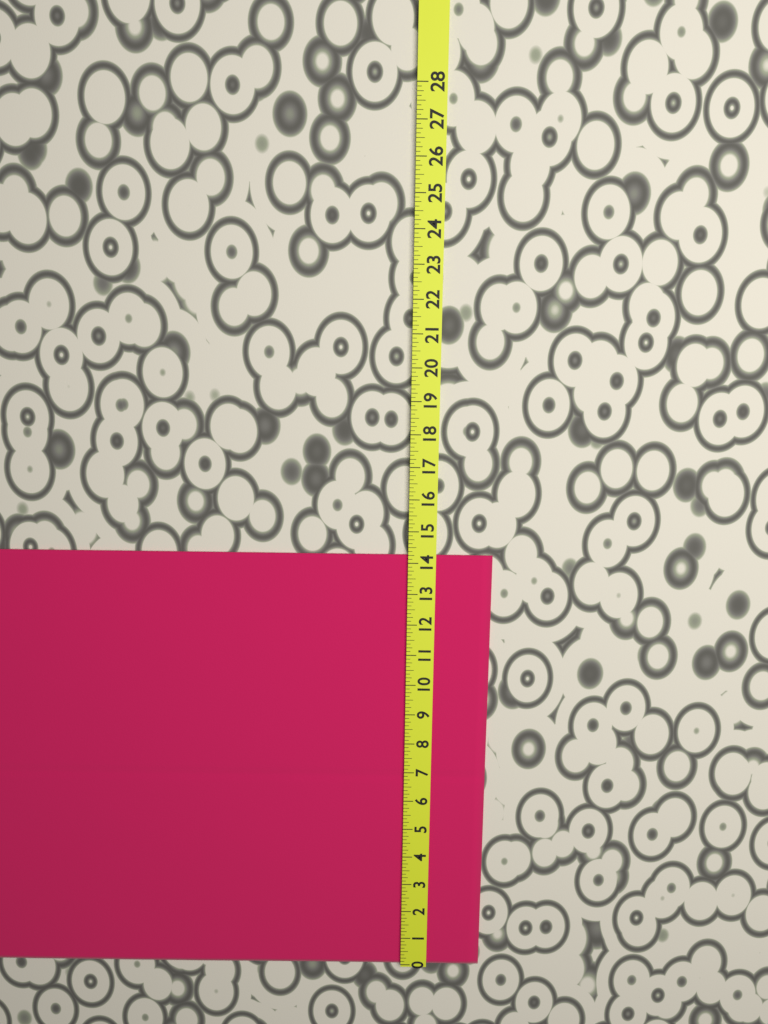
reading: 14.250 (no unit)
